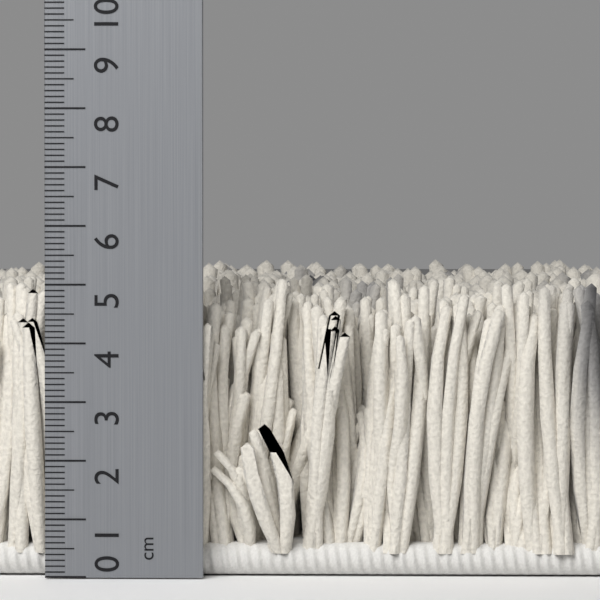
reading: 5.2 cm
